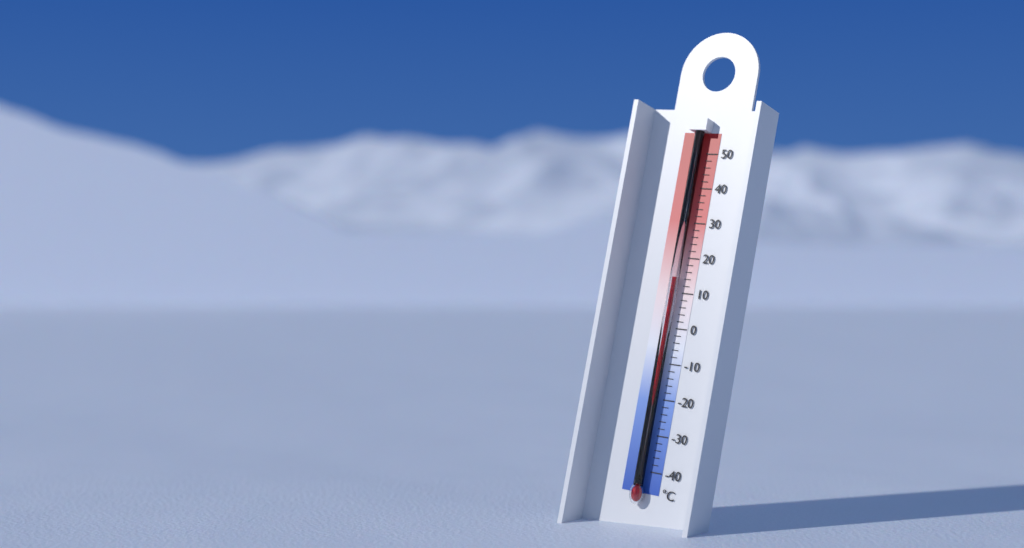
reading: 14 °C
